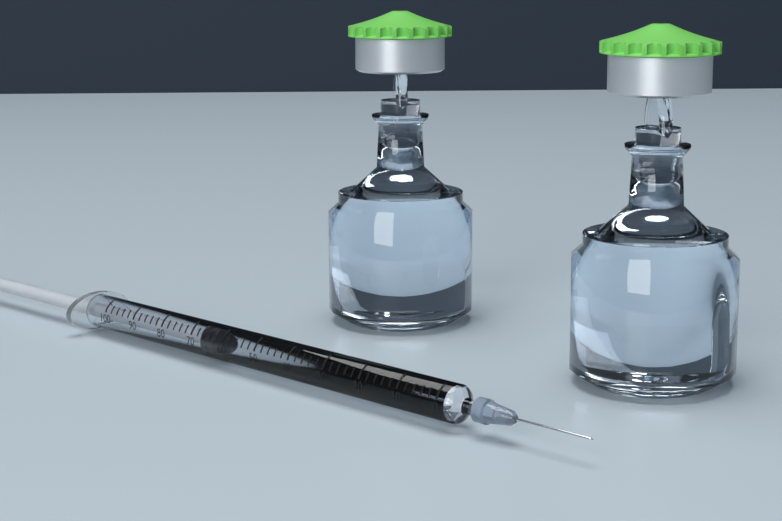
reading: 64 (no unit)
